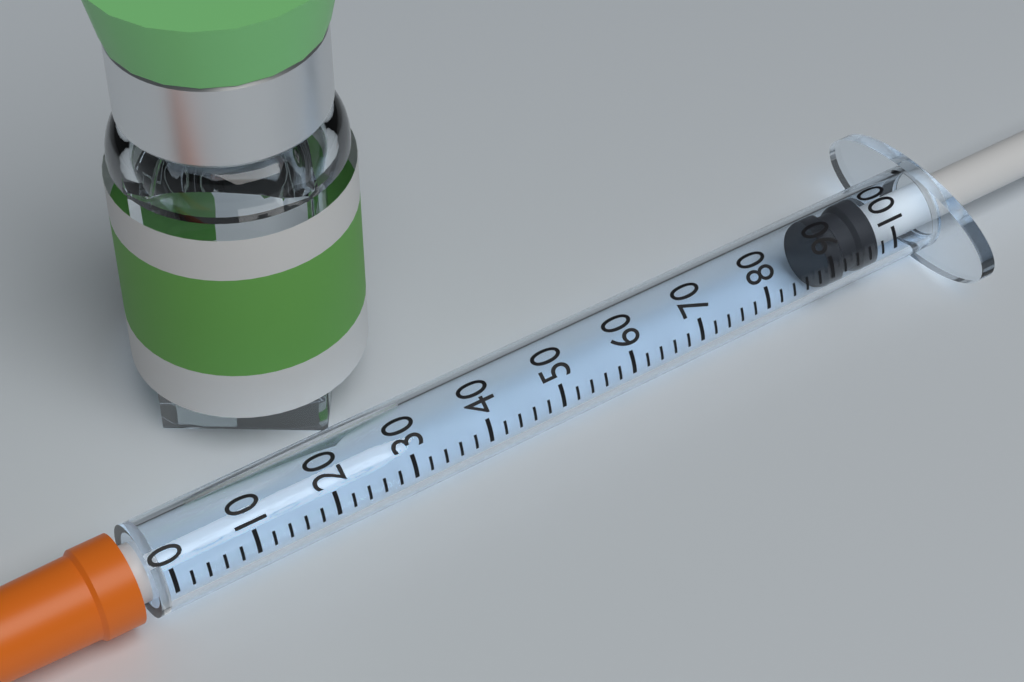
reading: 90 (no unit)
